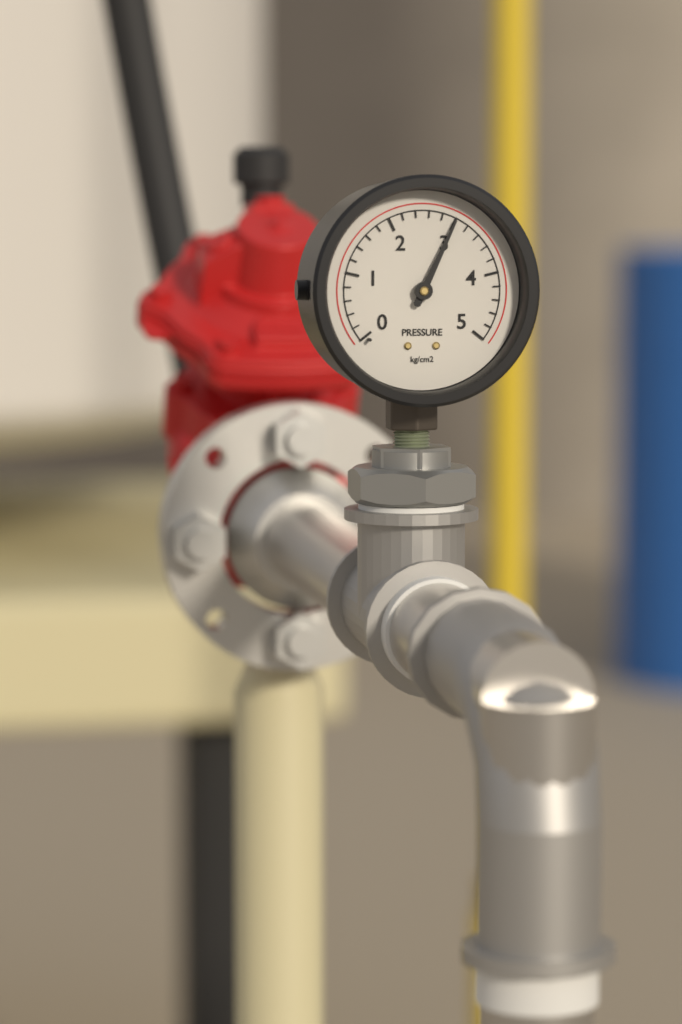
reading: 3.0 kg/cm2
